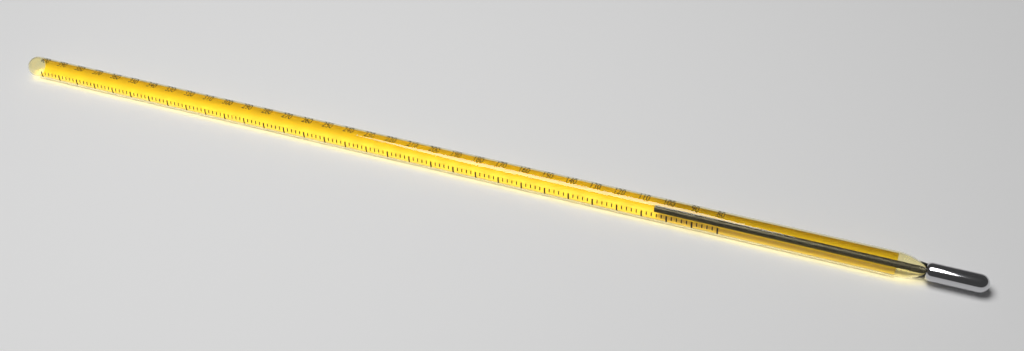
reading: 106 (no unit)
